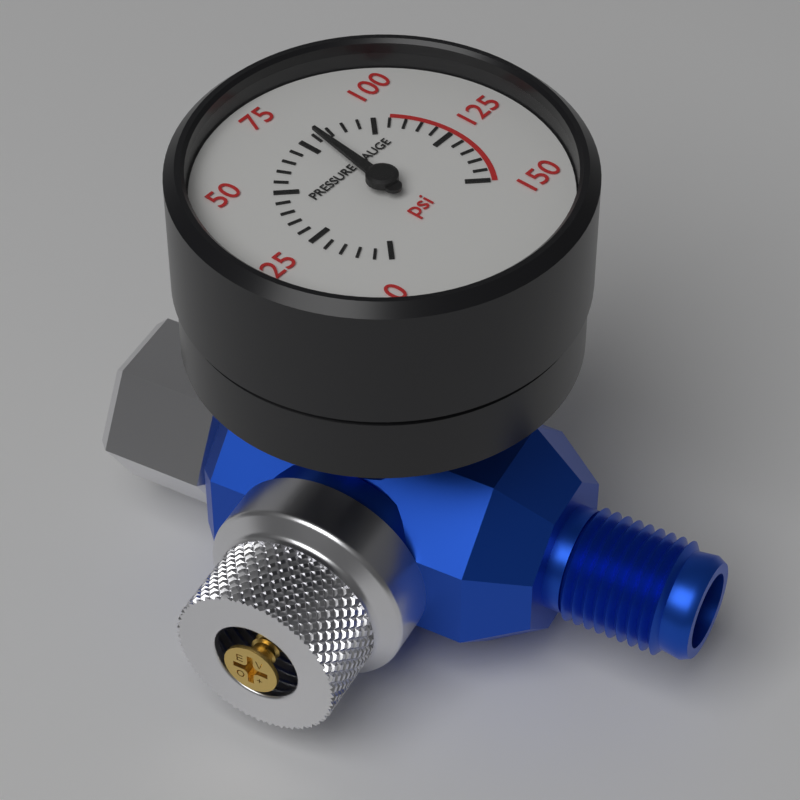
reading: 80 psi
